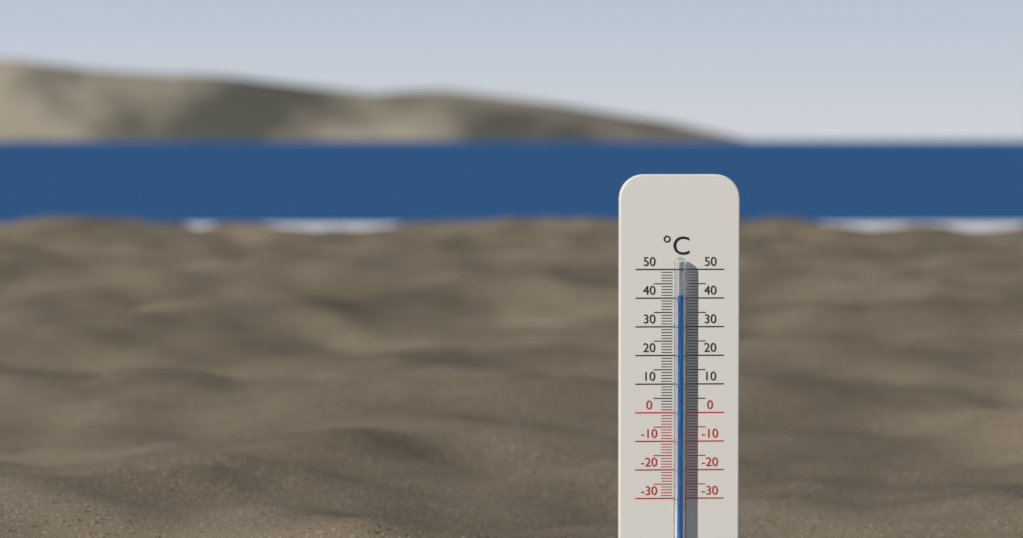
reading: 41 °C
